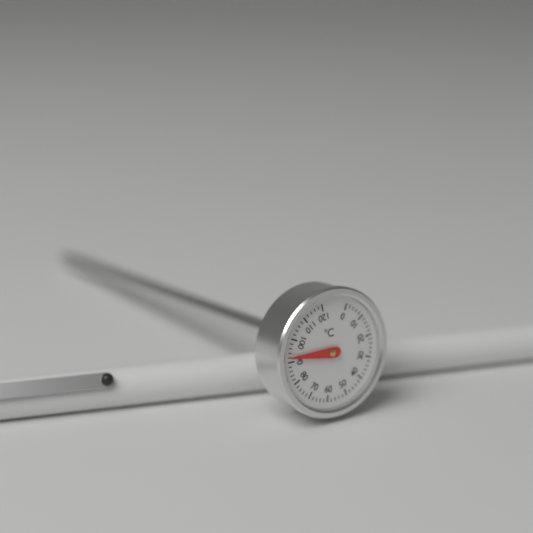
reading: 92 °C
